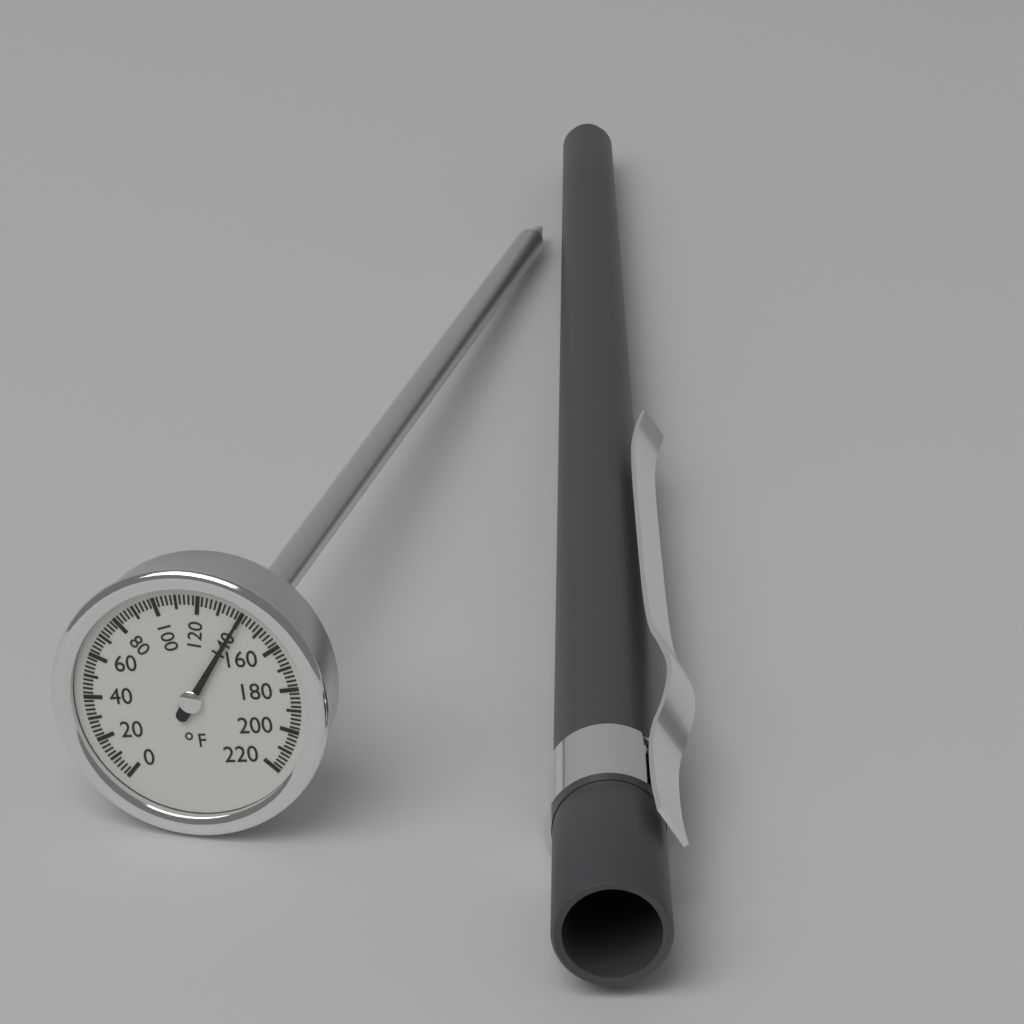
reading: 140 °F
